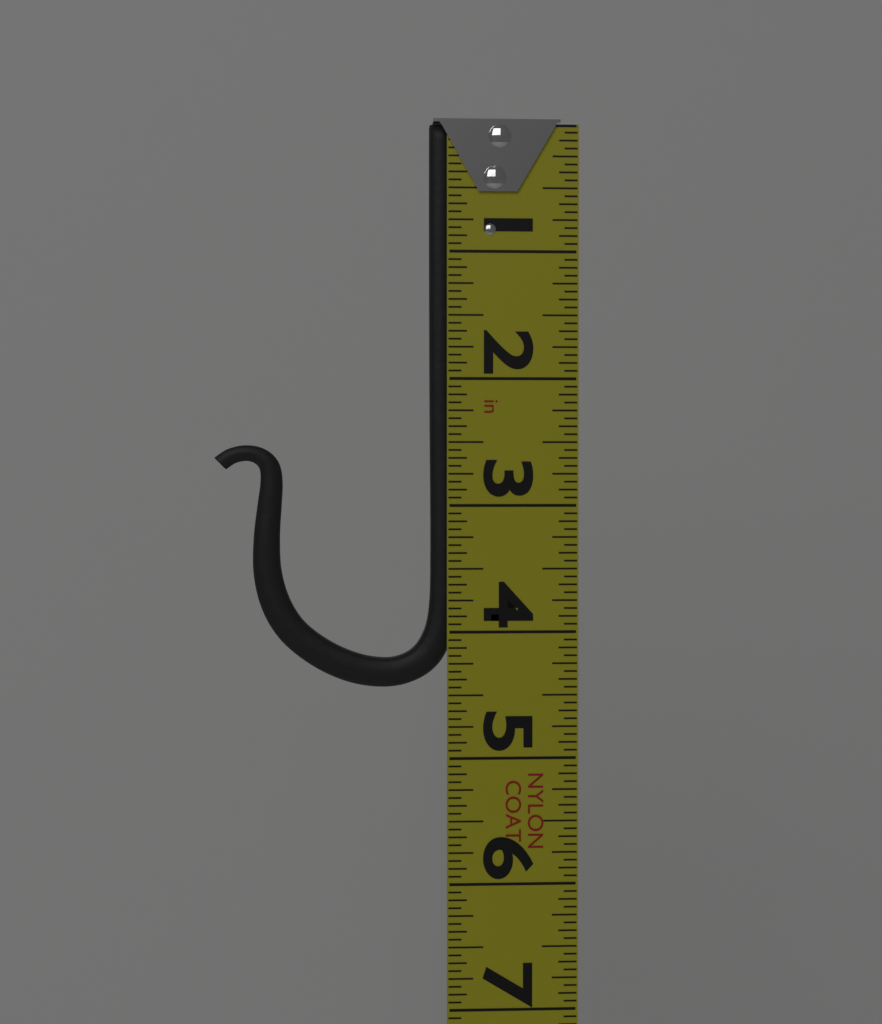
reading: 4.4375 in
